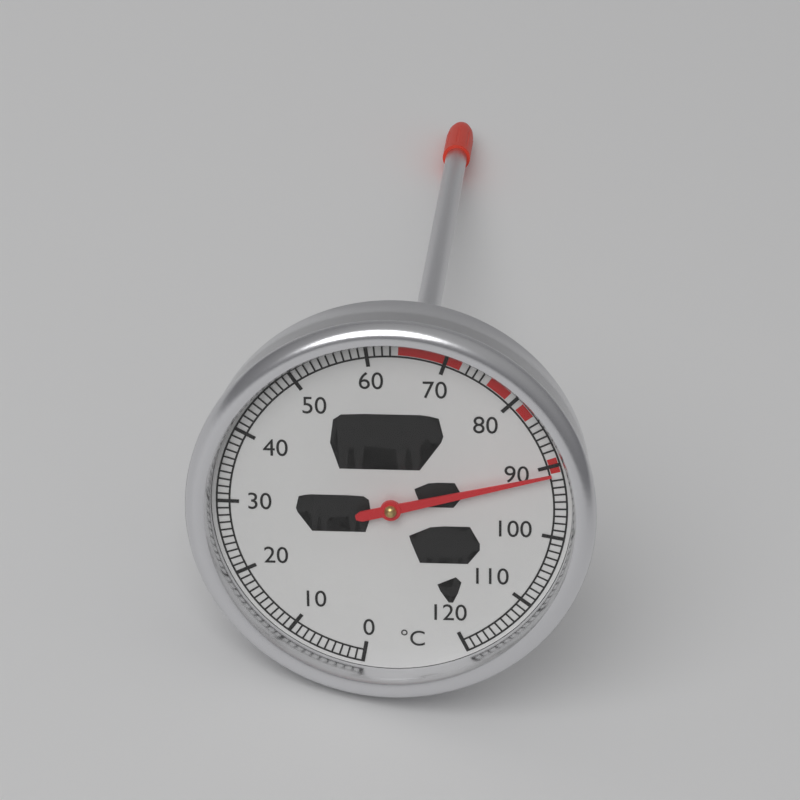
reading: 91 °C
